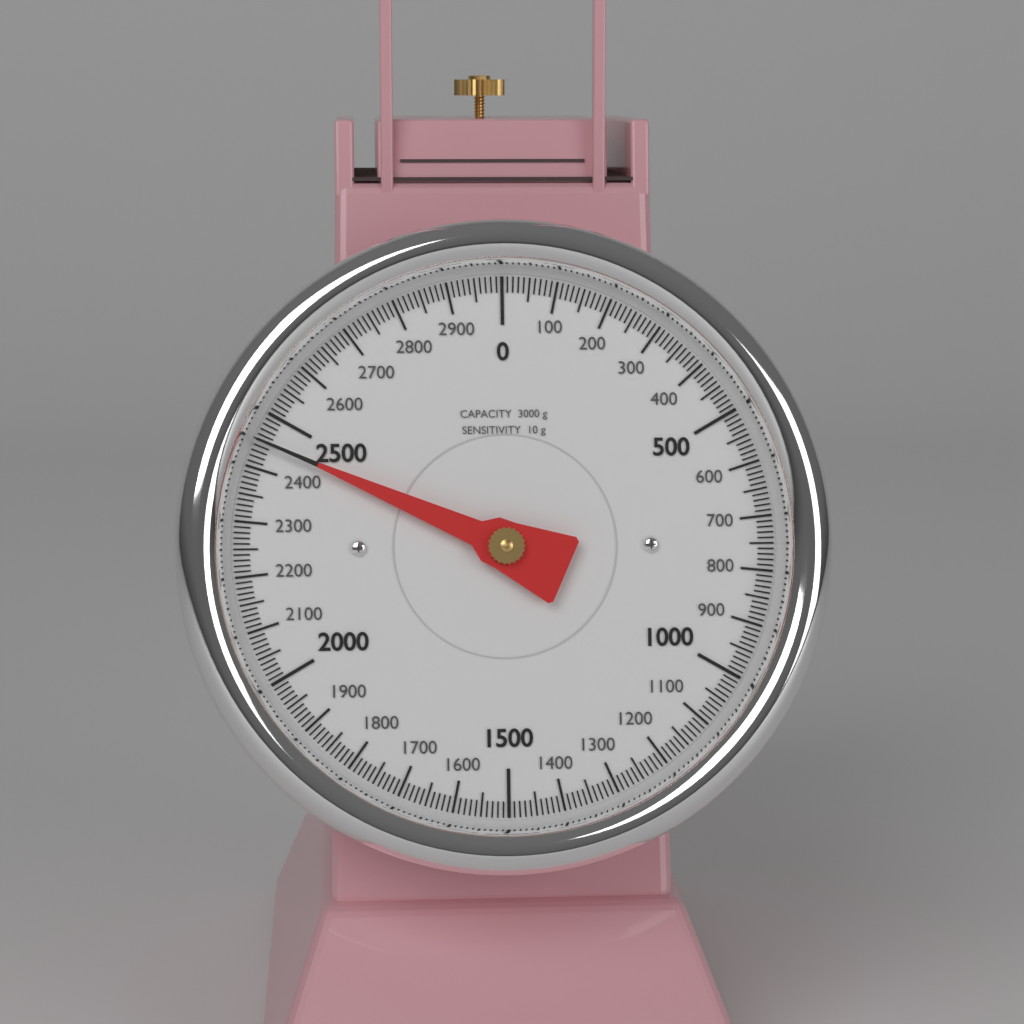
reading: 2450 g
